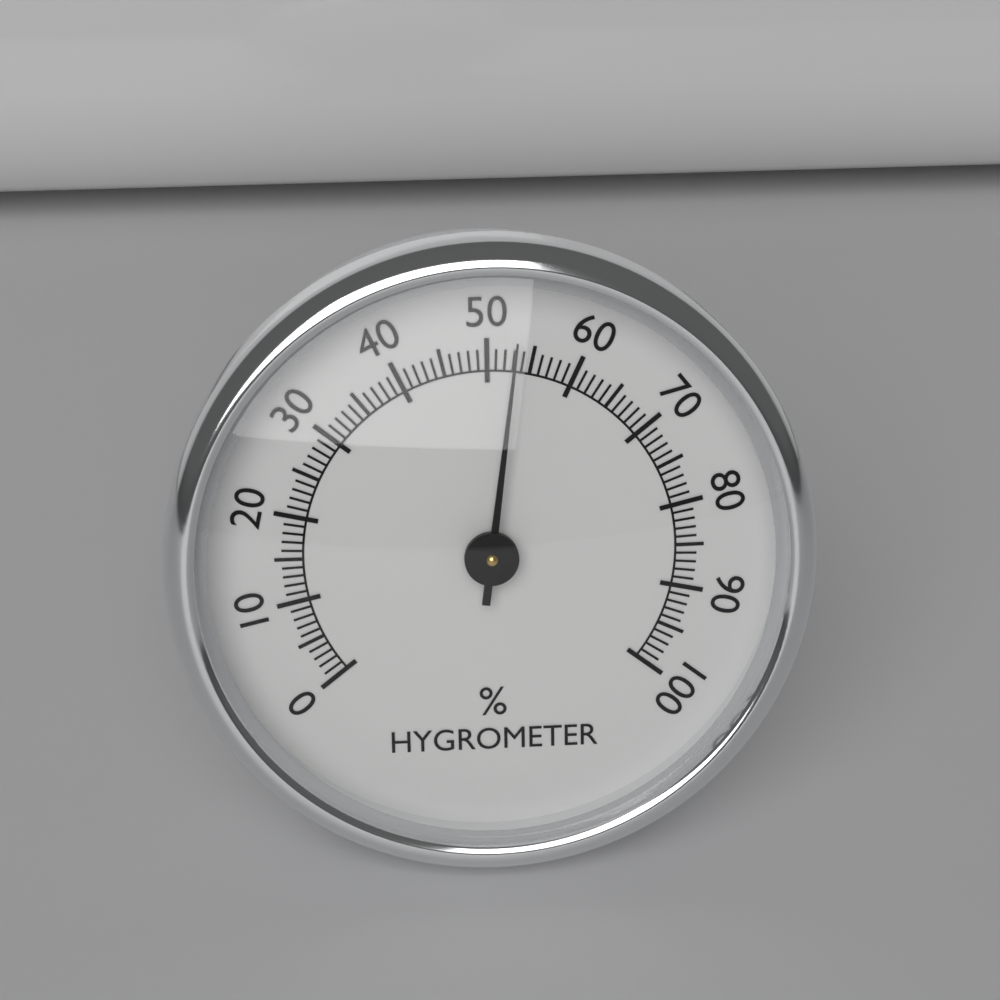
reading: 53 %
